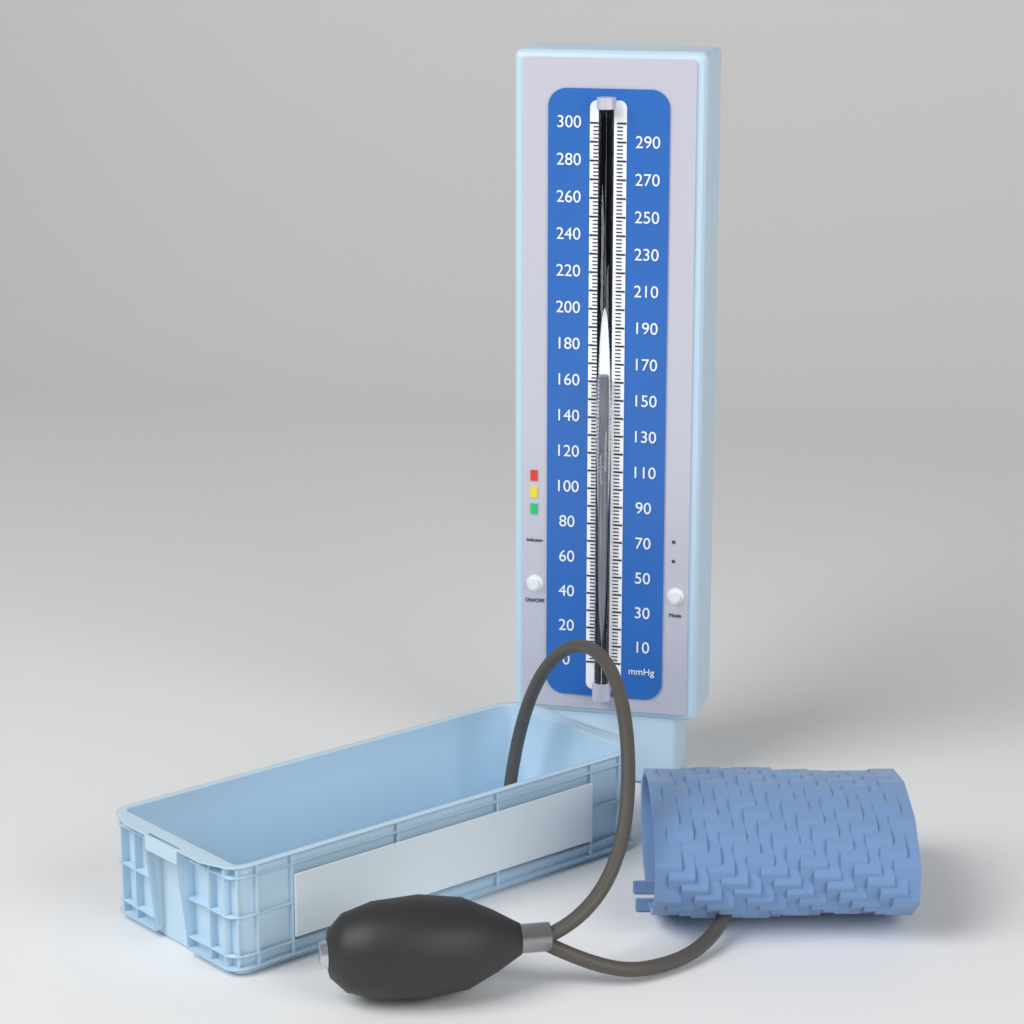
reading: 164 mmHg
